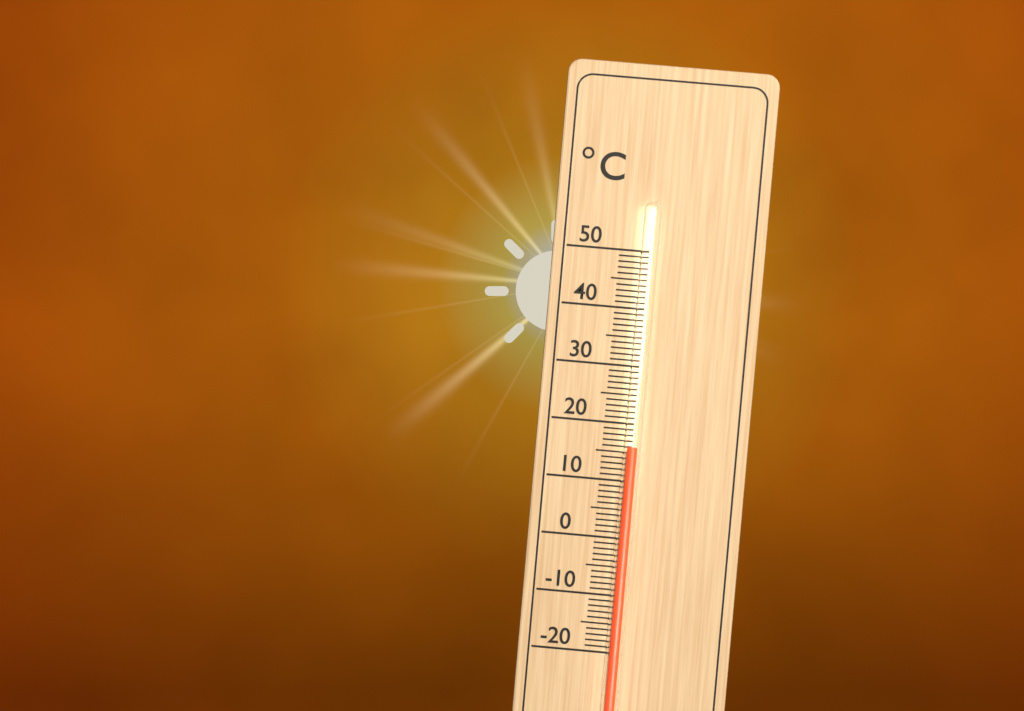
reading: 16 °C
